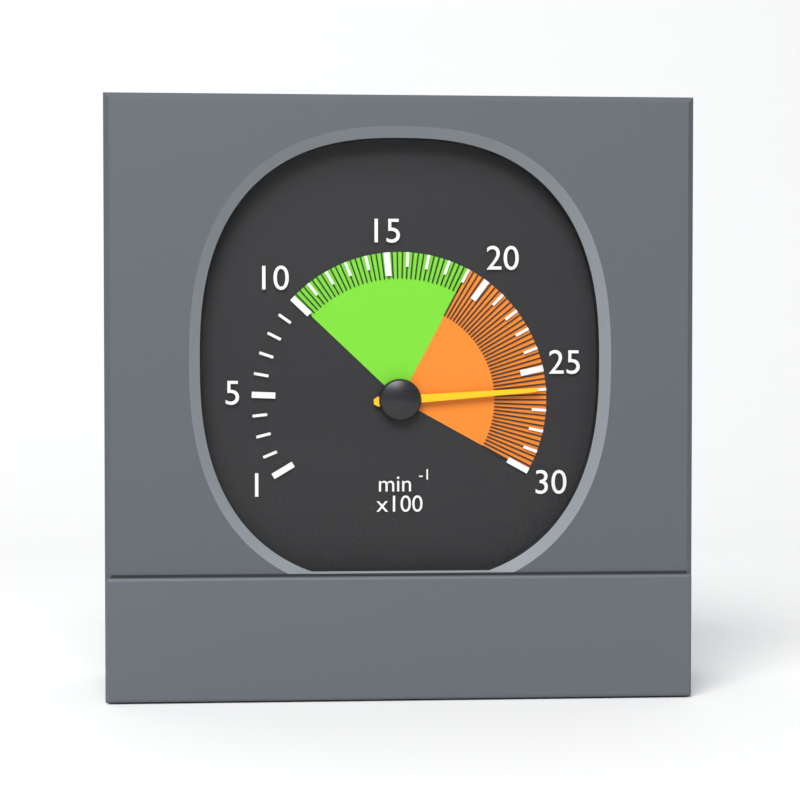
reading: 2600 min⁻¹
